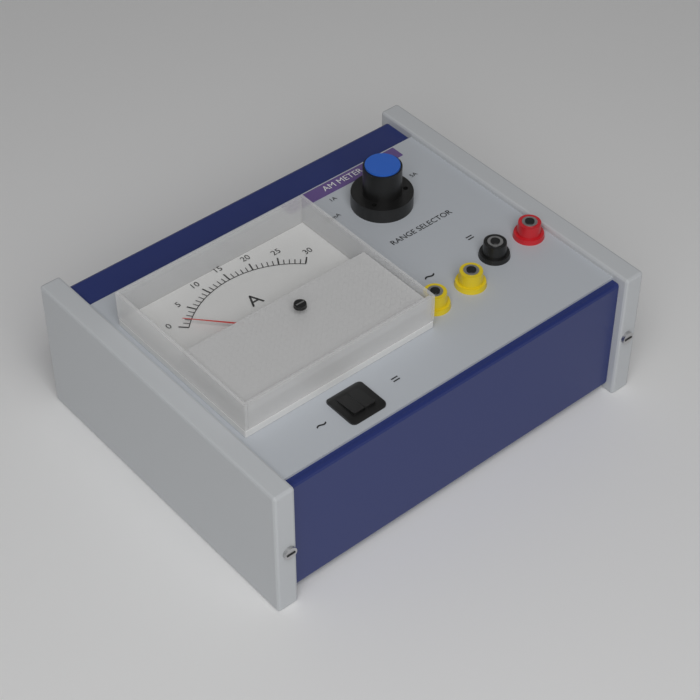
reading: 1 A
